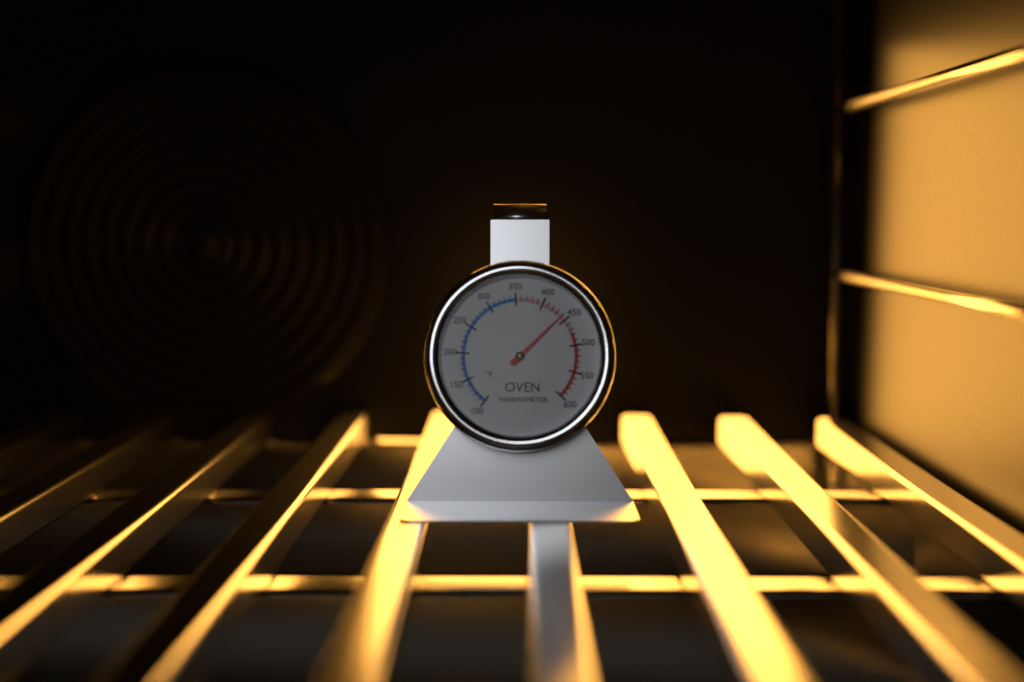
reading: 440 °F
